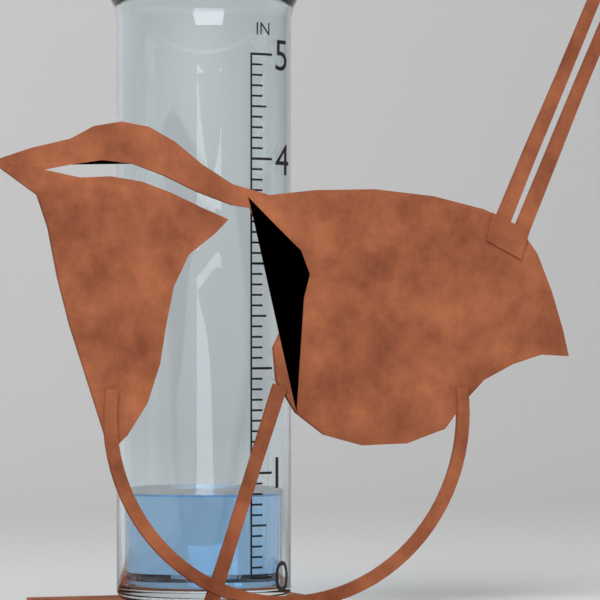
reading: 0.8 in
